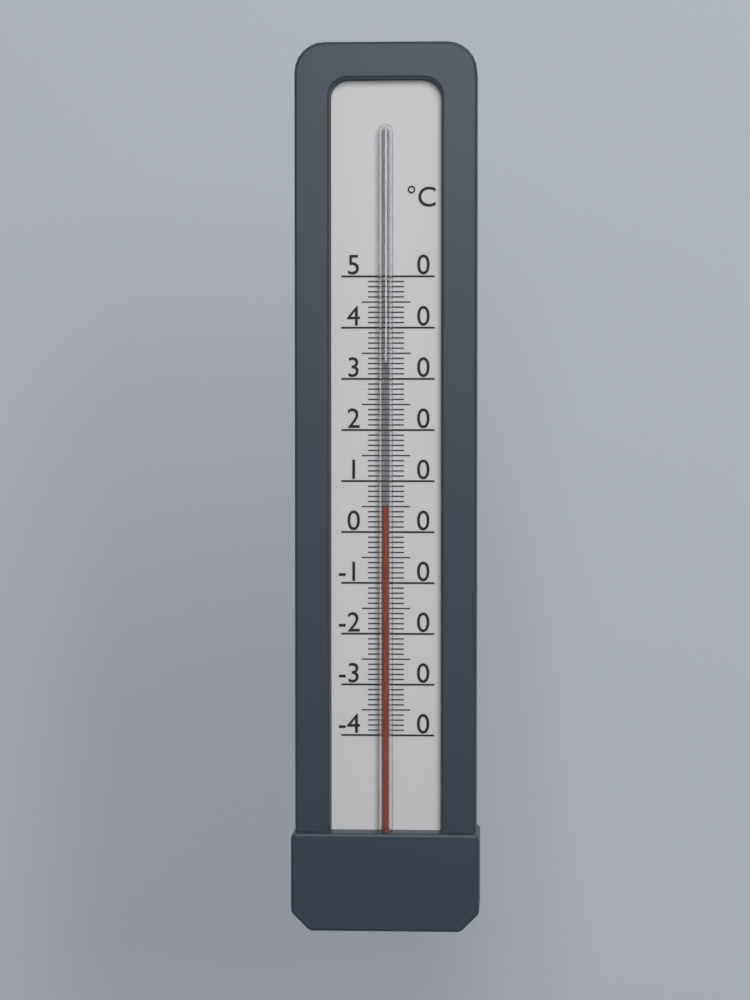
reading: 5 °C
